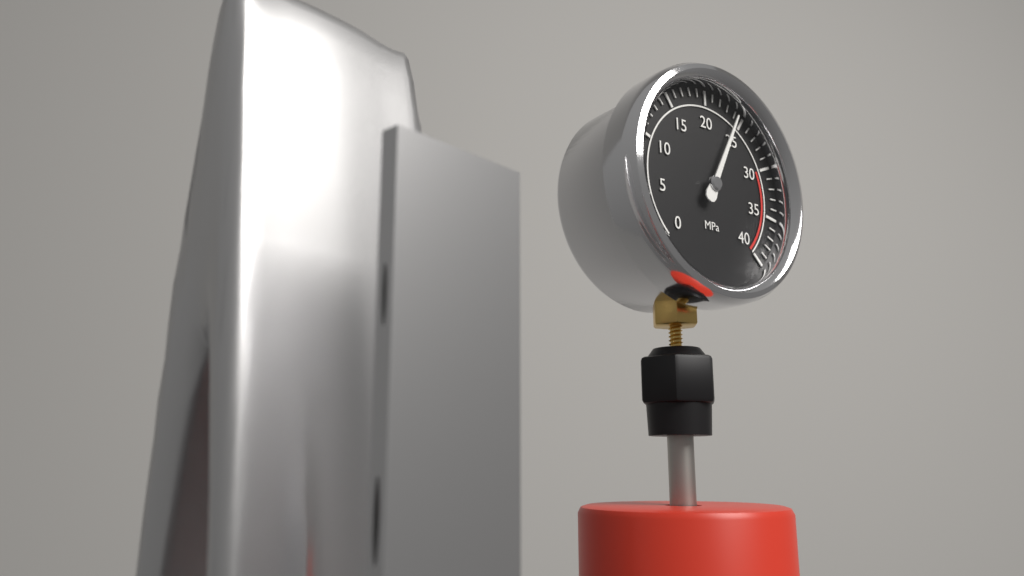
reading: 24 MPa
